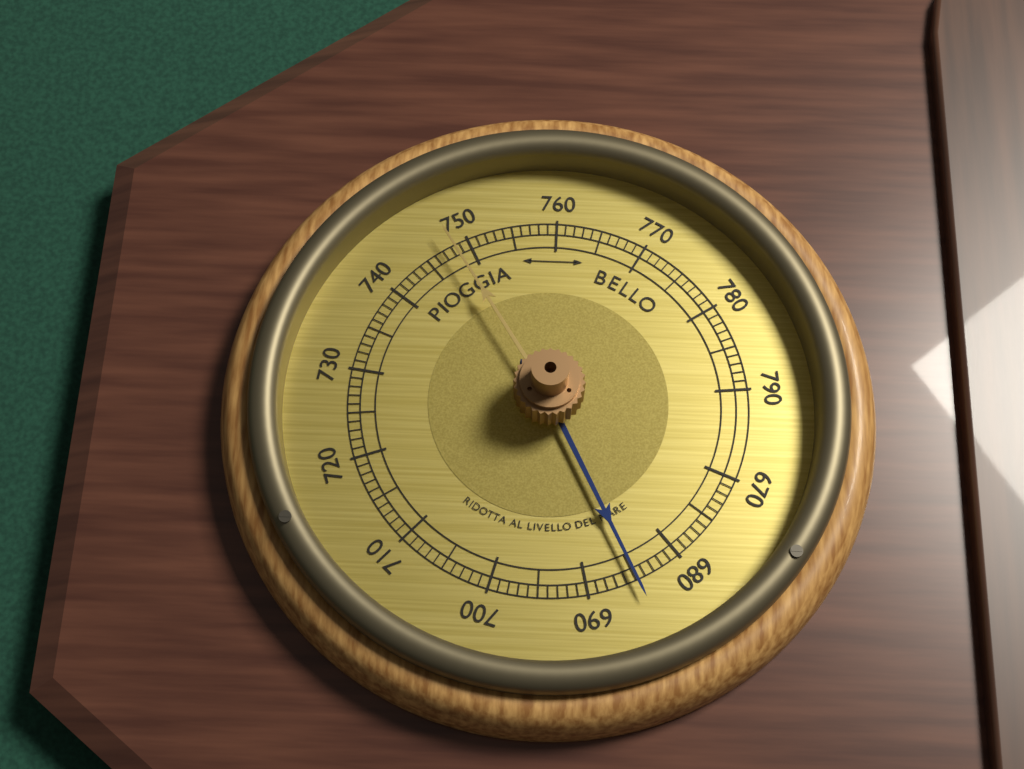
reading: 685 (no unit)
